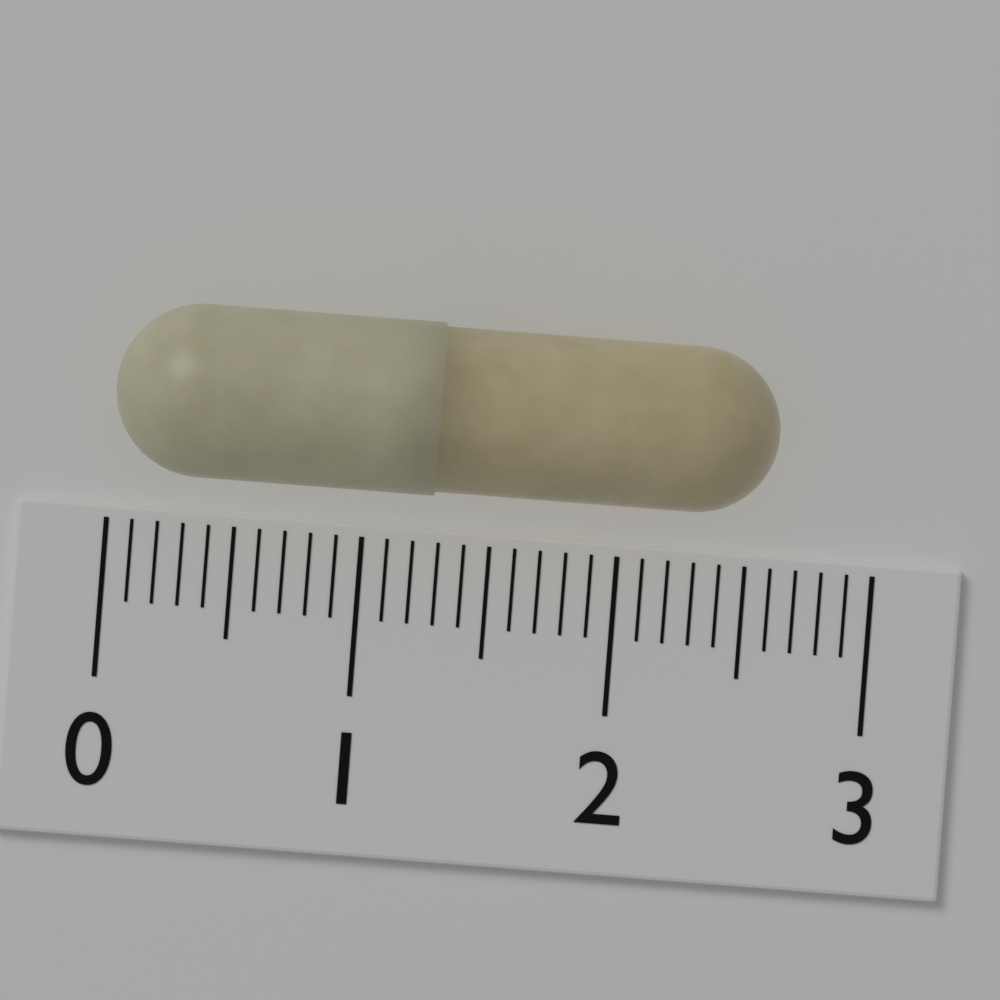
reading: 2.6 (no unit)
